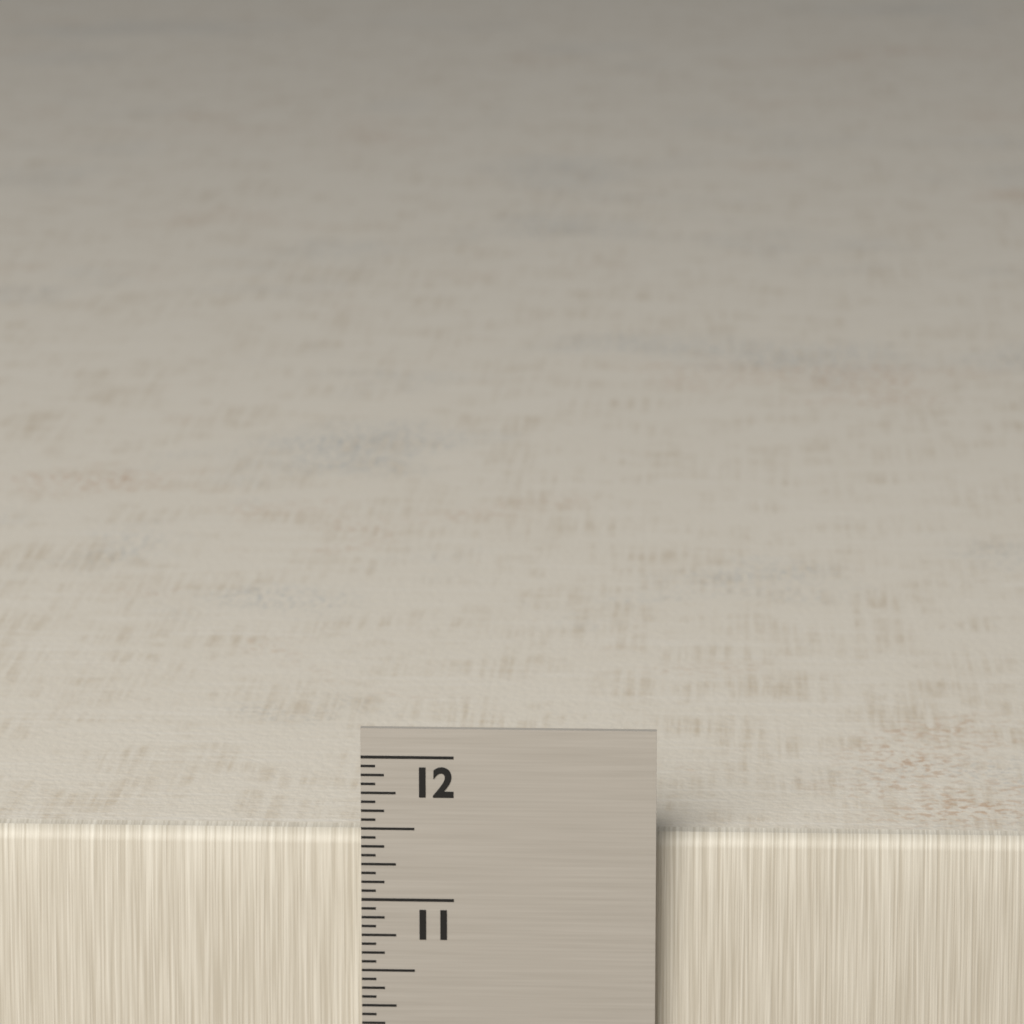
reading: 11.4375 in
